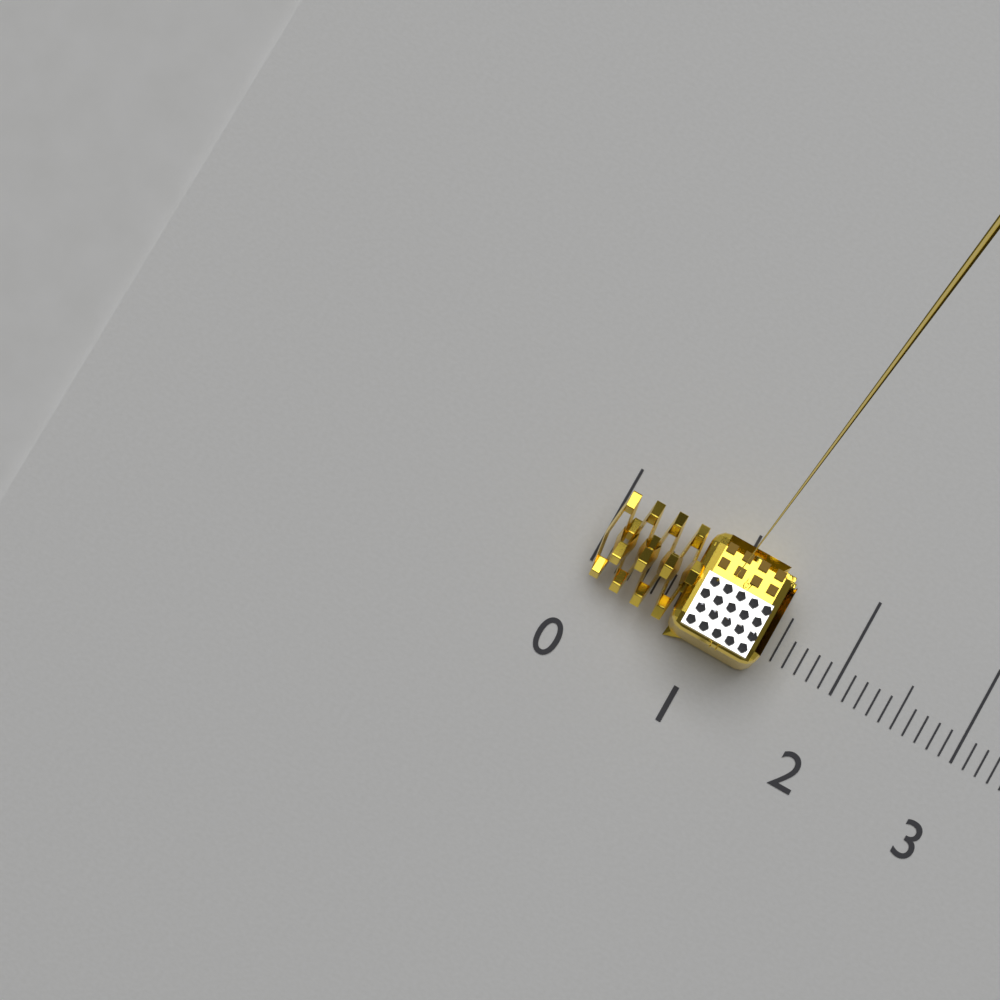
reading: 1.4 (no unit)
